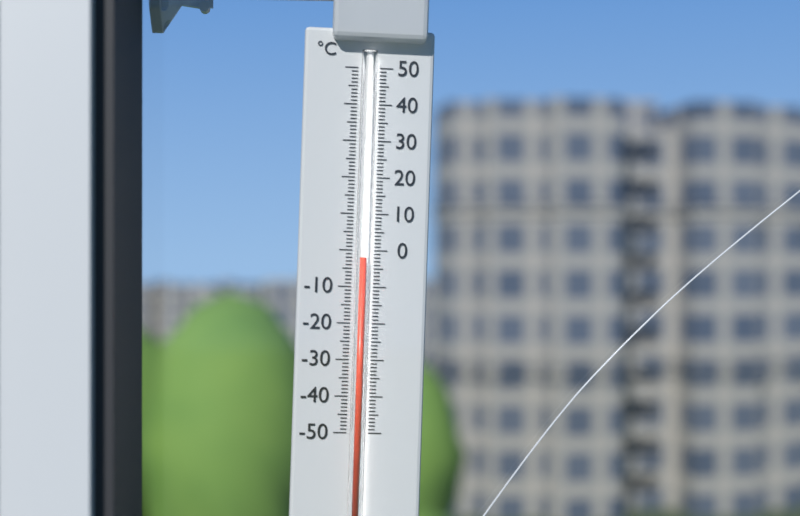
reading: -2 °C
